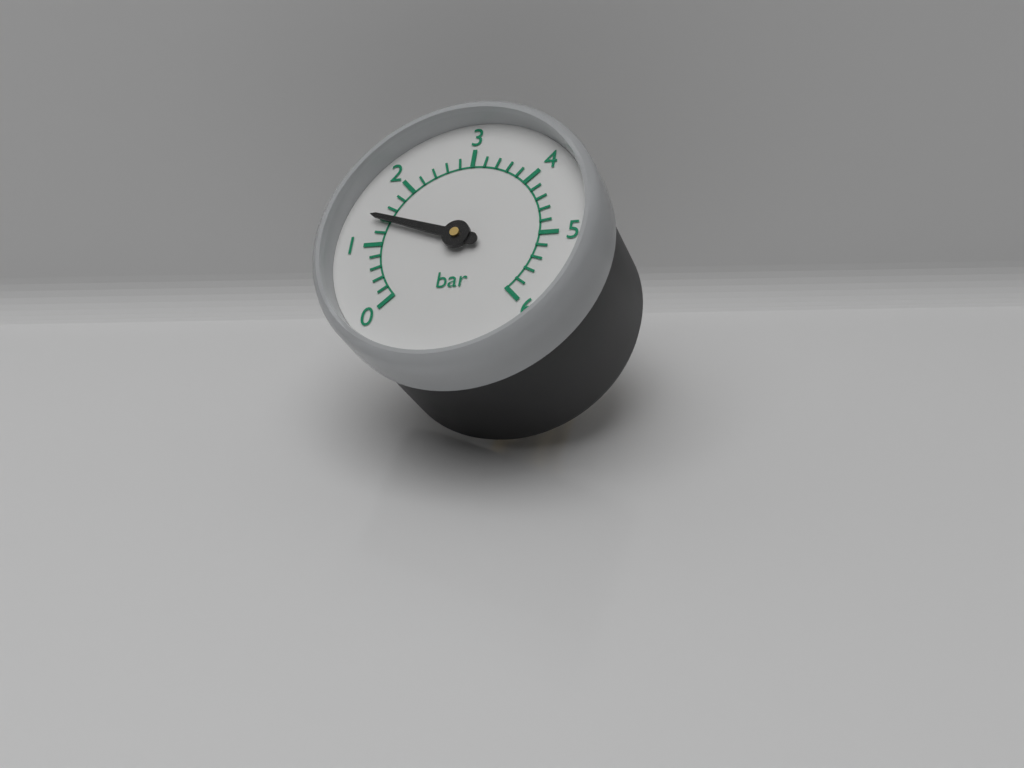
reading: 1.4 bar
